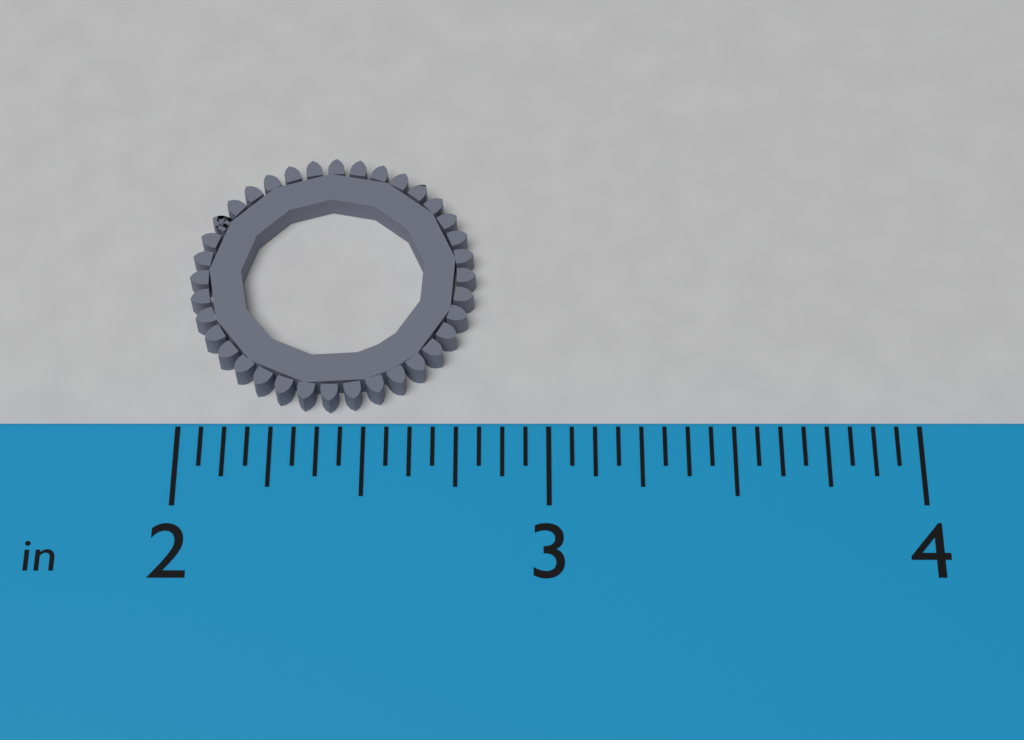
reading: 2.8000 in
